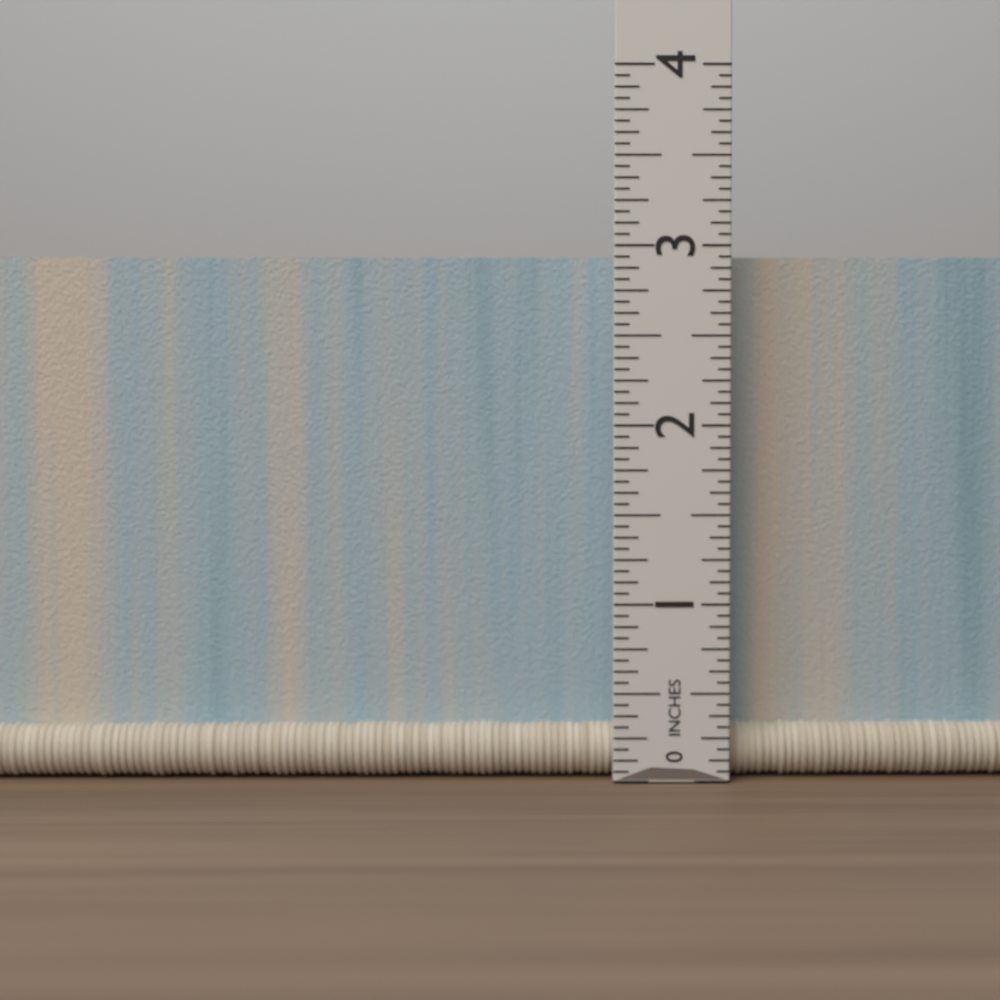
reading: 2.9375 in
